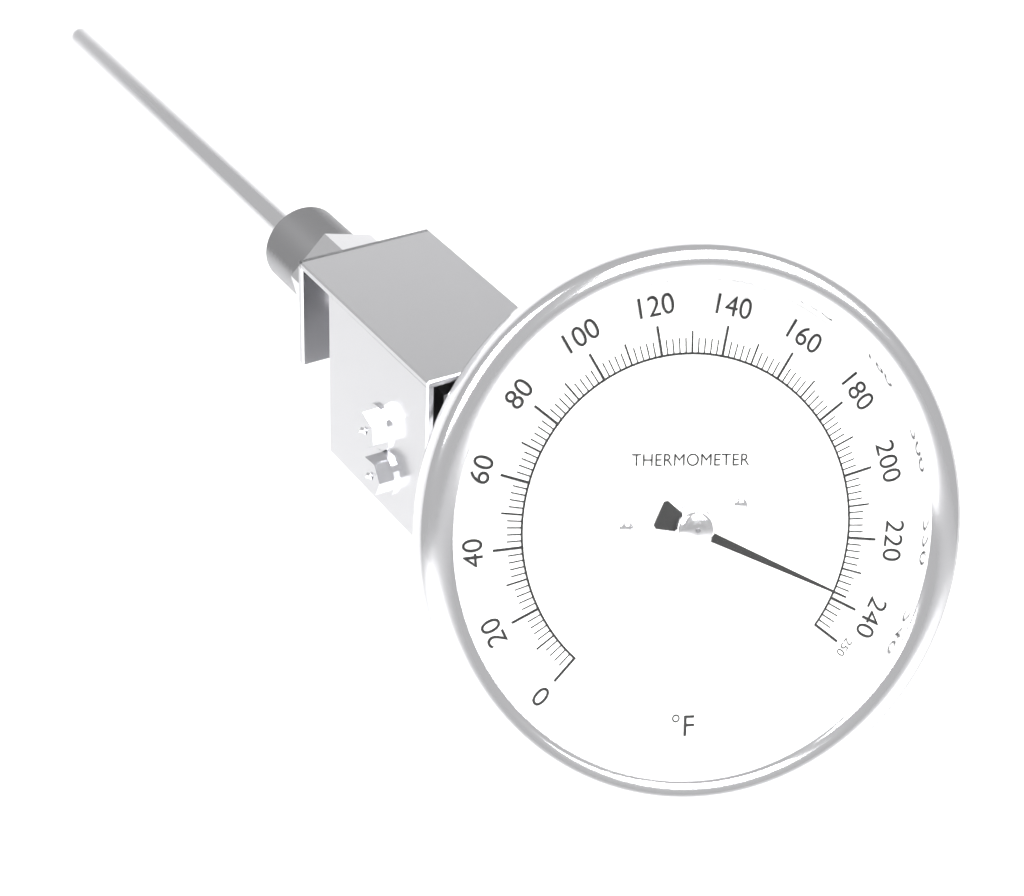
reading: 238 °F
